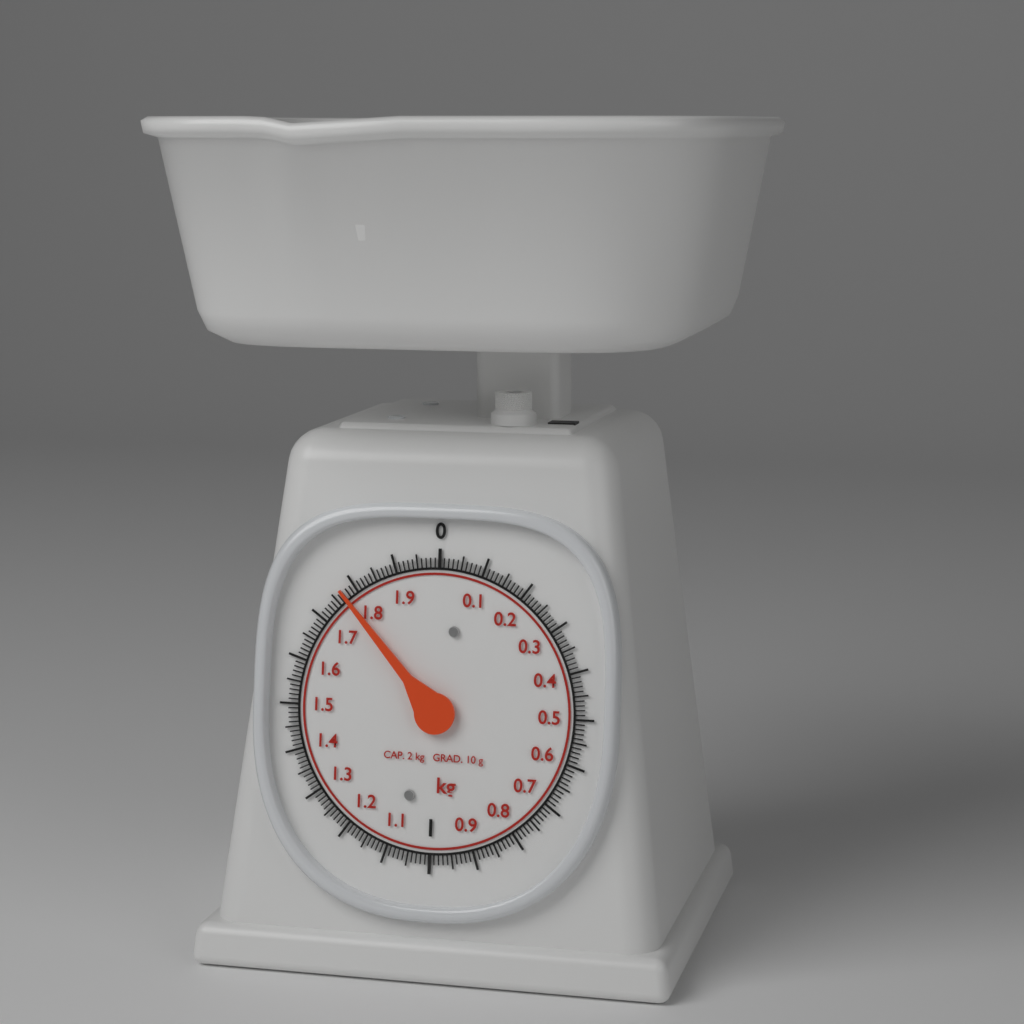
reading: 1.77 kg
